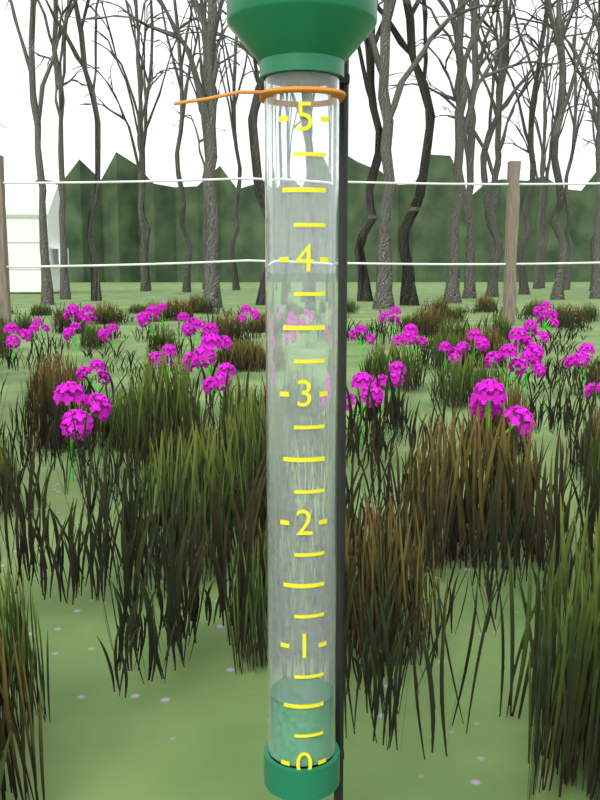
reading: 0.50 (no unit)
